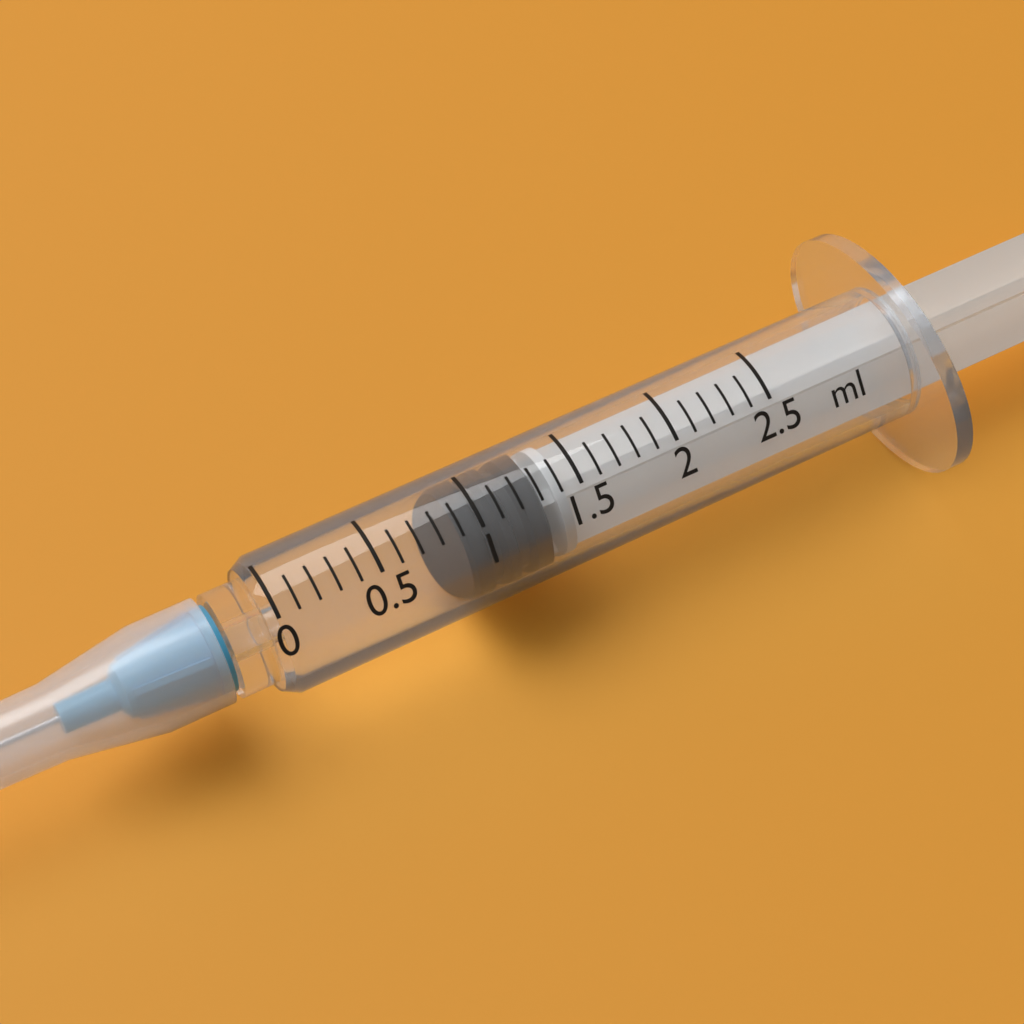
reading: 0.9 ml
